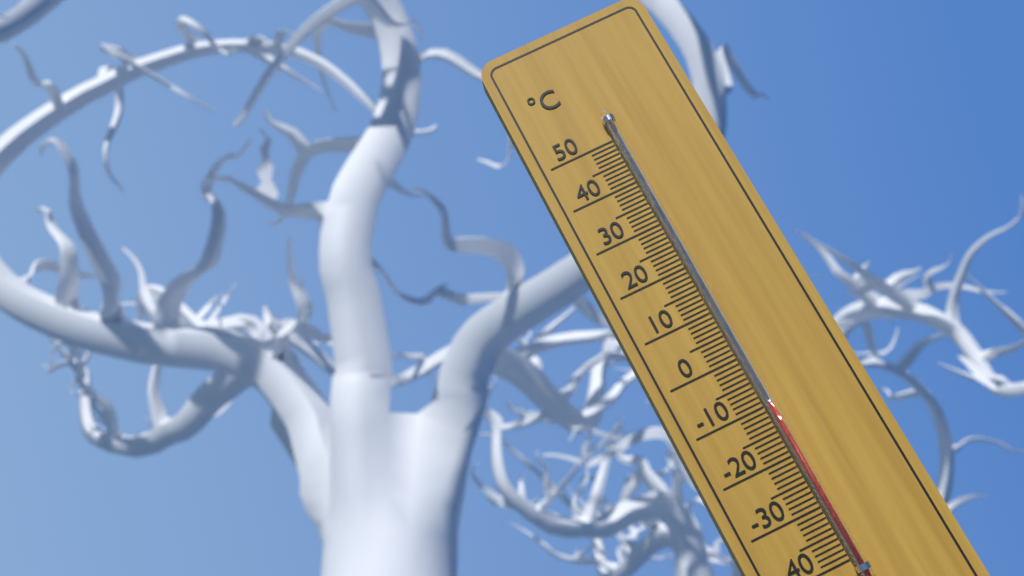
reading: -10 °C
